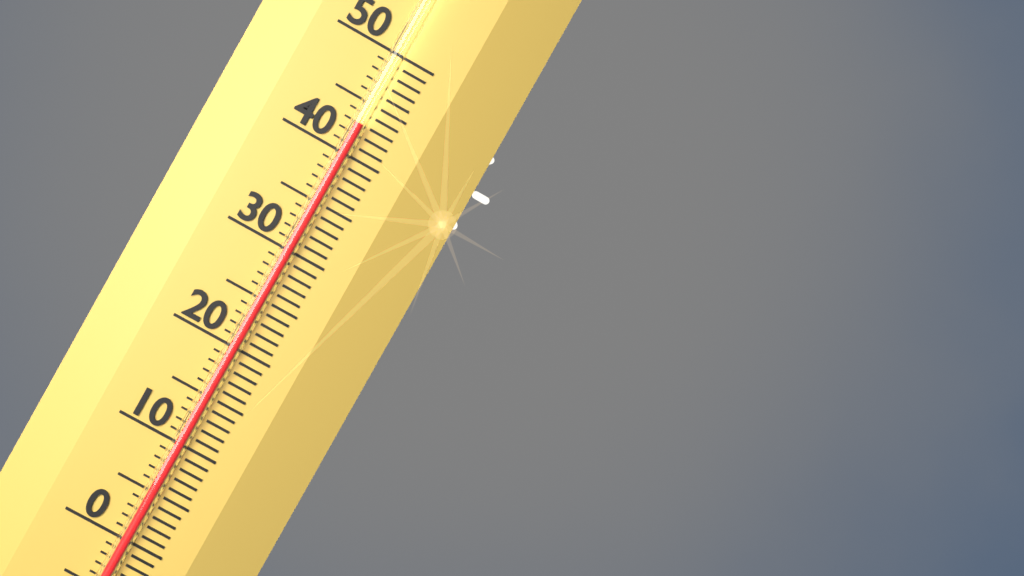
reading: 43 (no unit)
